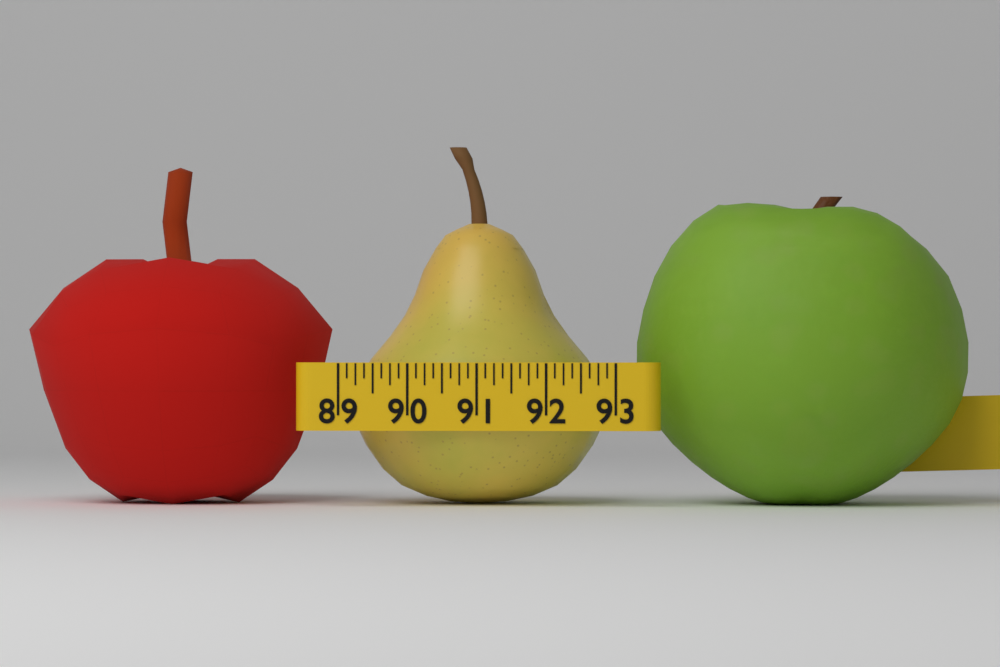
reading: 92.750 (no unit)
